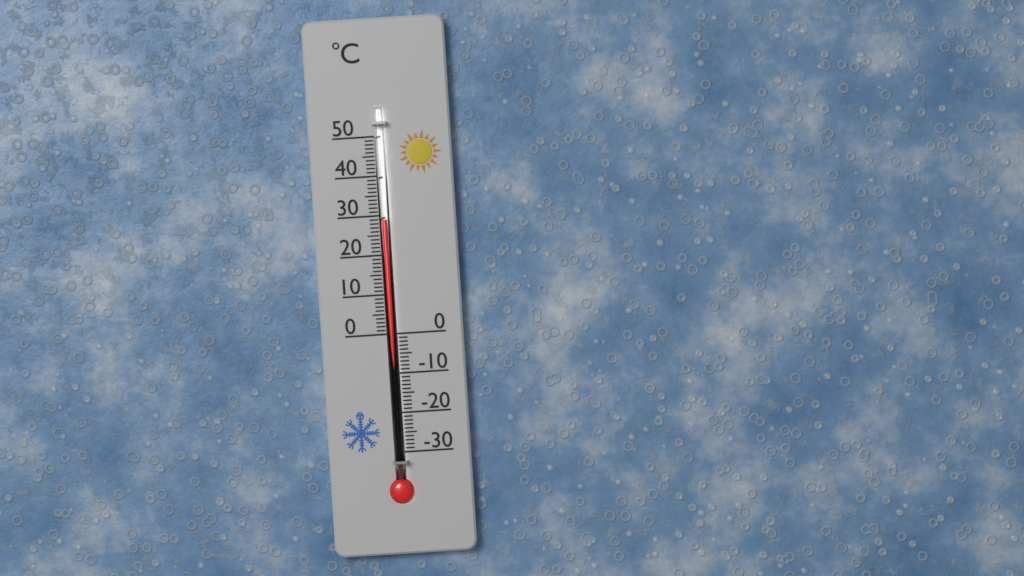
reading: 29 °C
